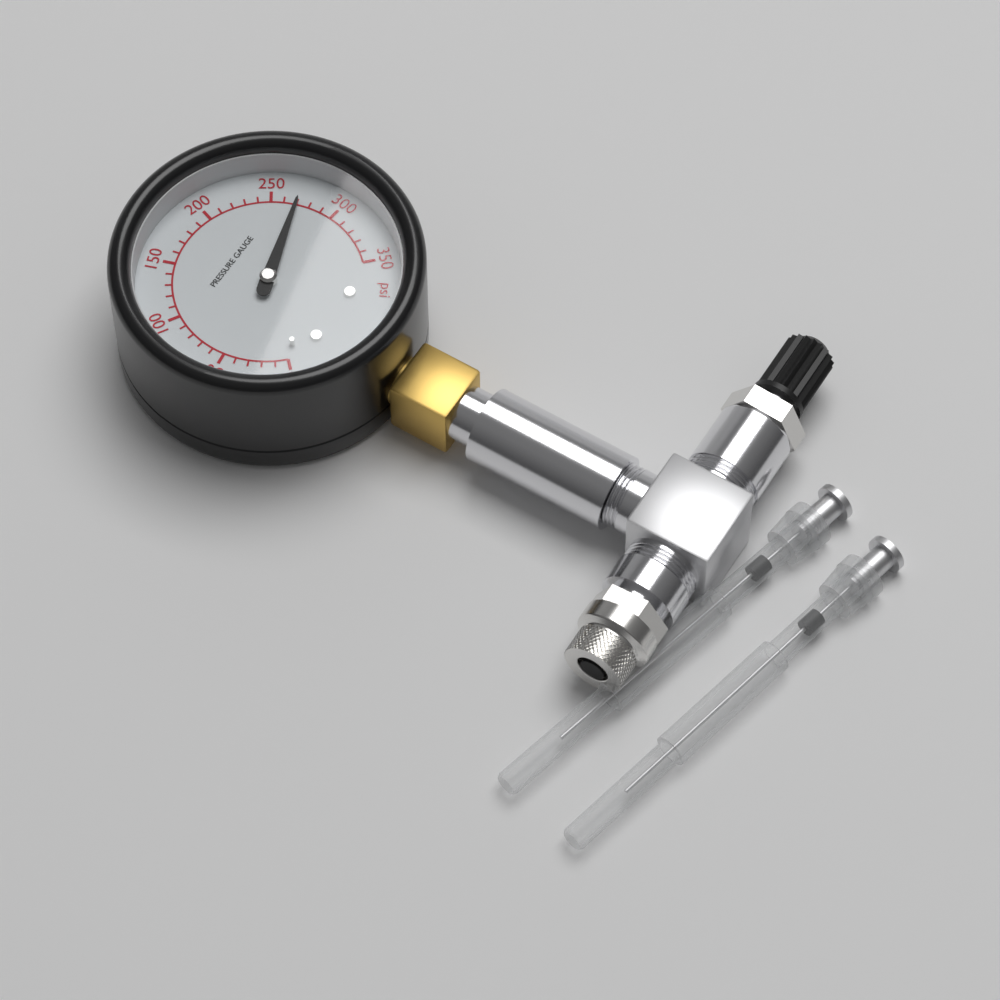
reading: 270 psi
